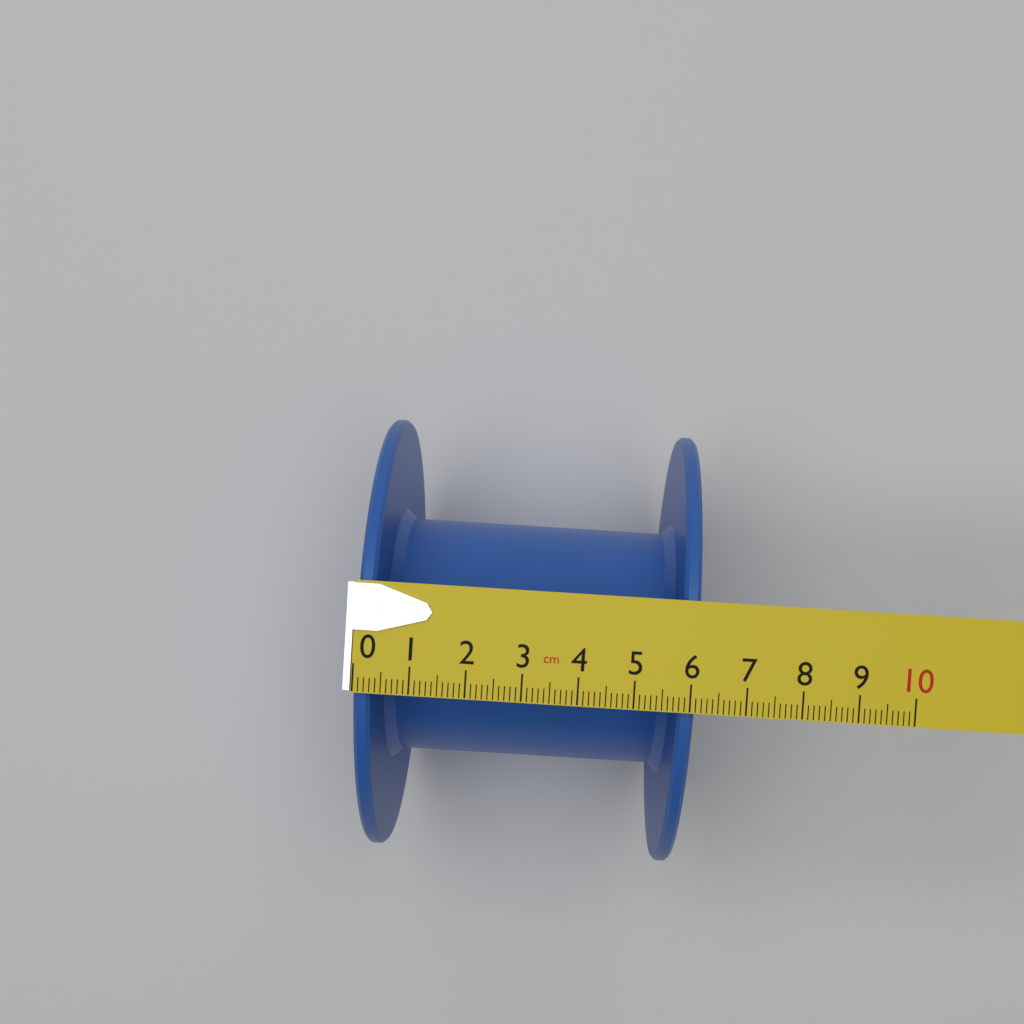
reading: 6.1 cm
